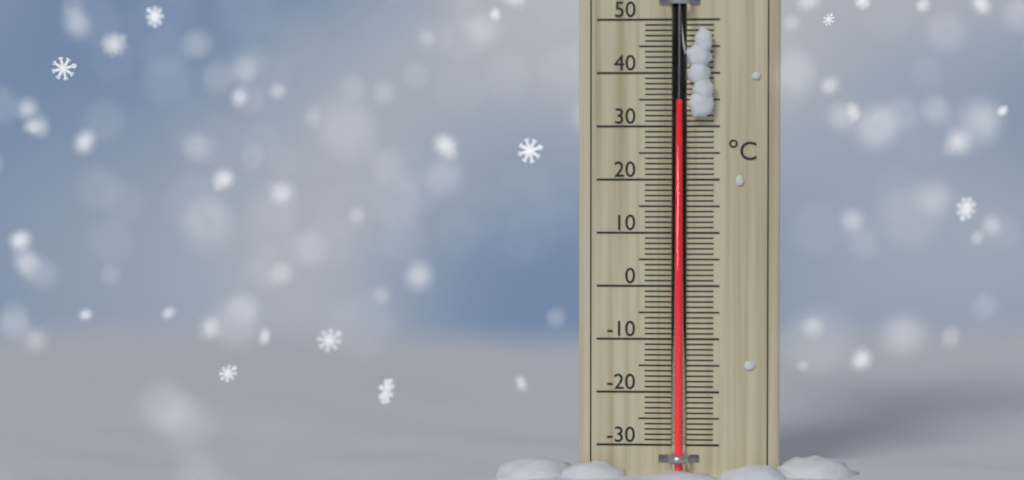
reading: 34 °C
